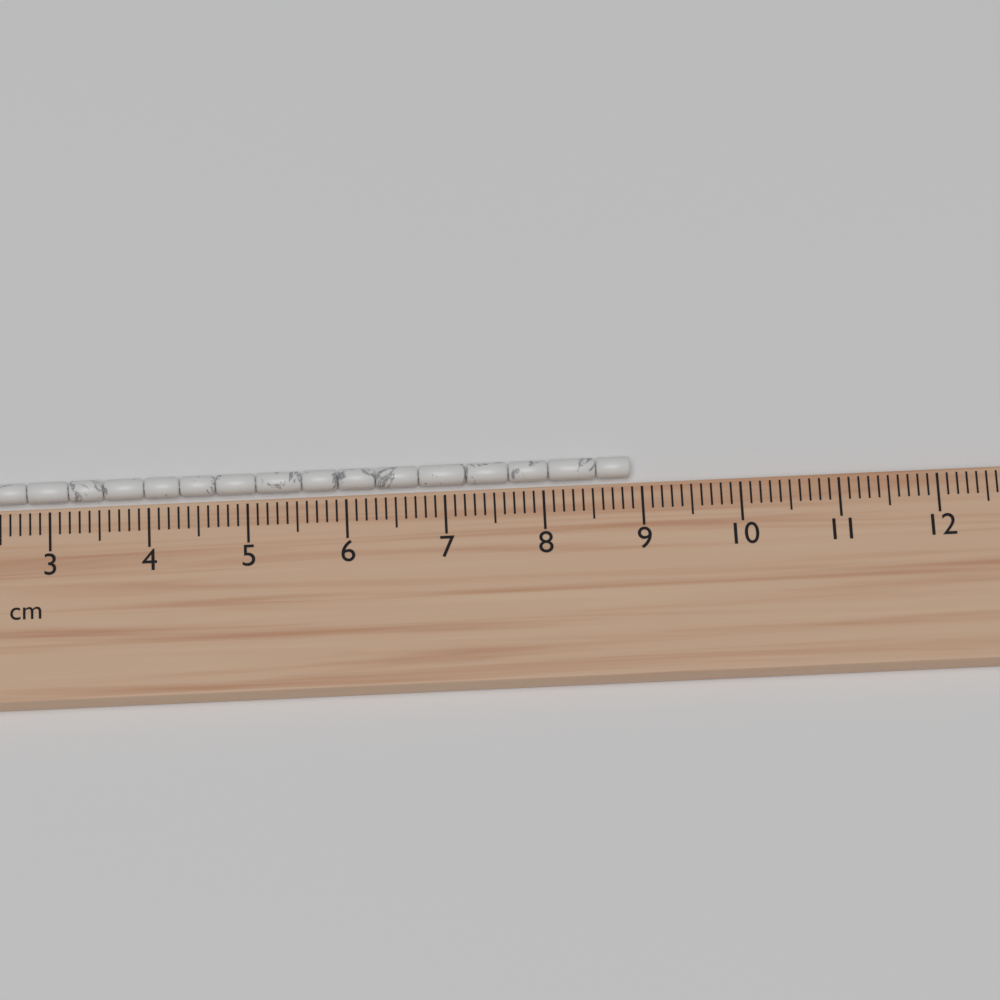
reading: 8.9 cm
